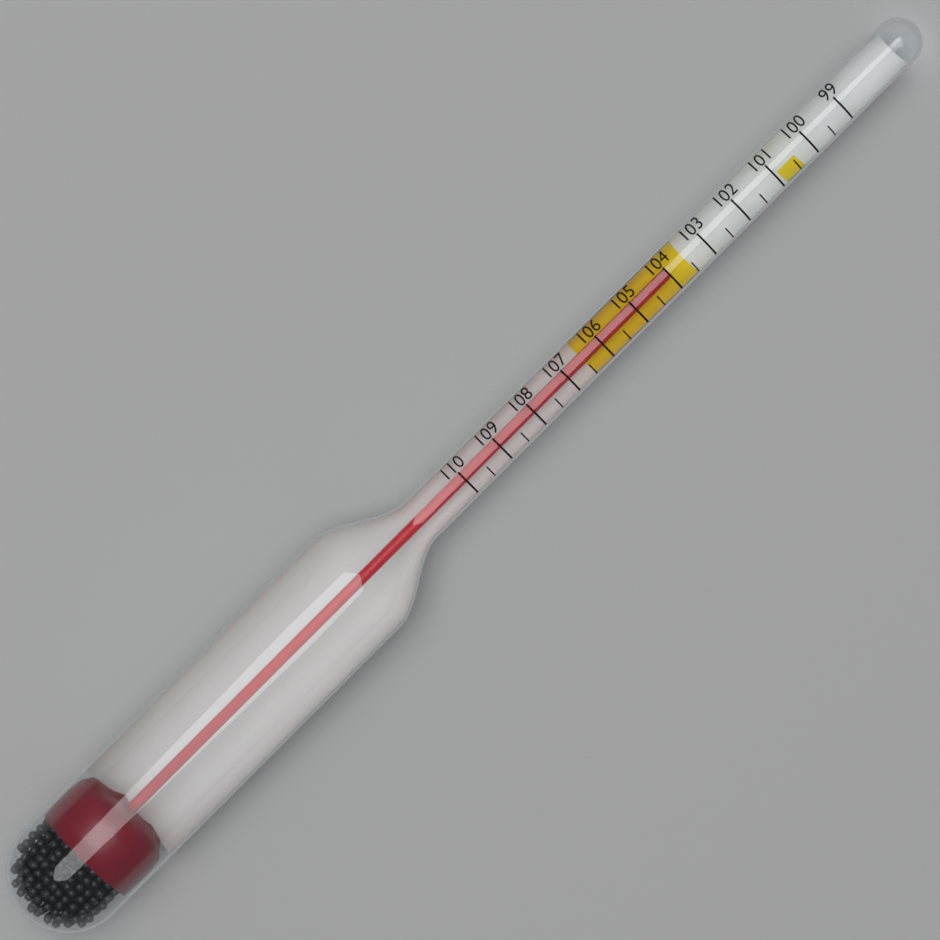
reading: 104.0 (no unit)
